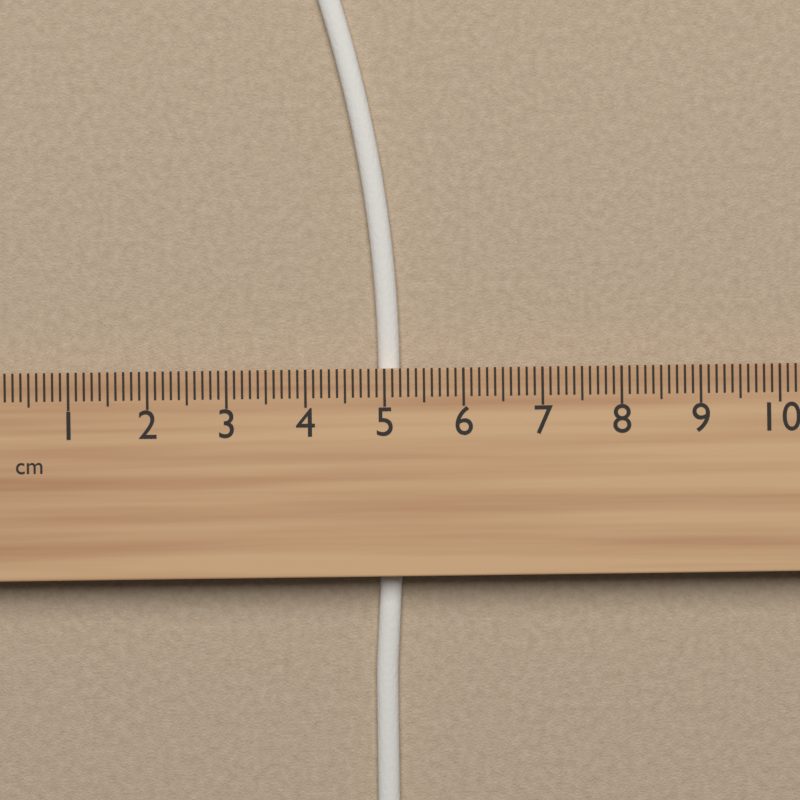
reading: 5.2 cm
